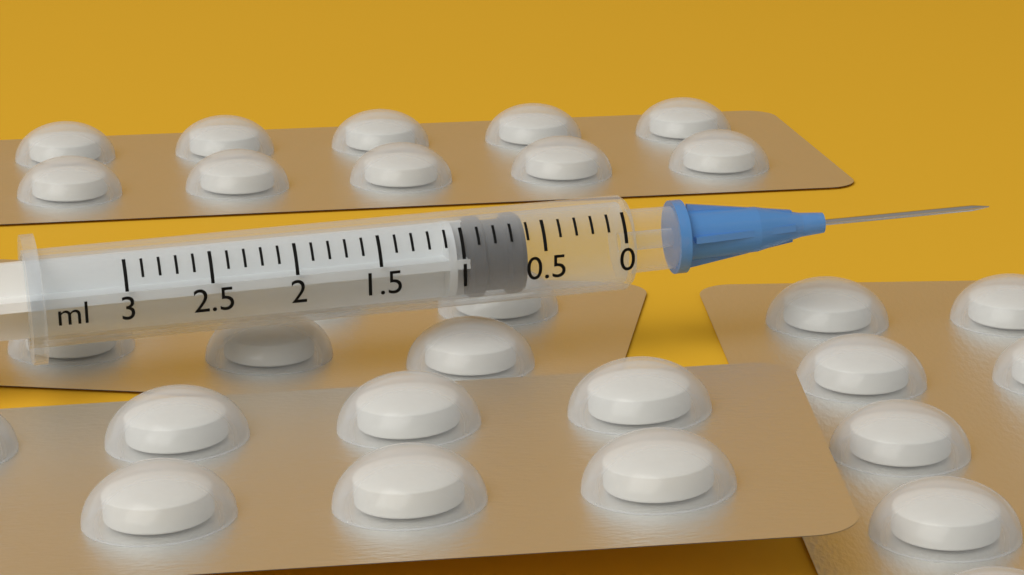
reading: 0.6 ml
